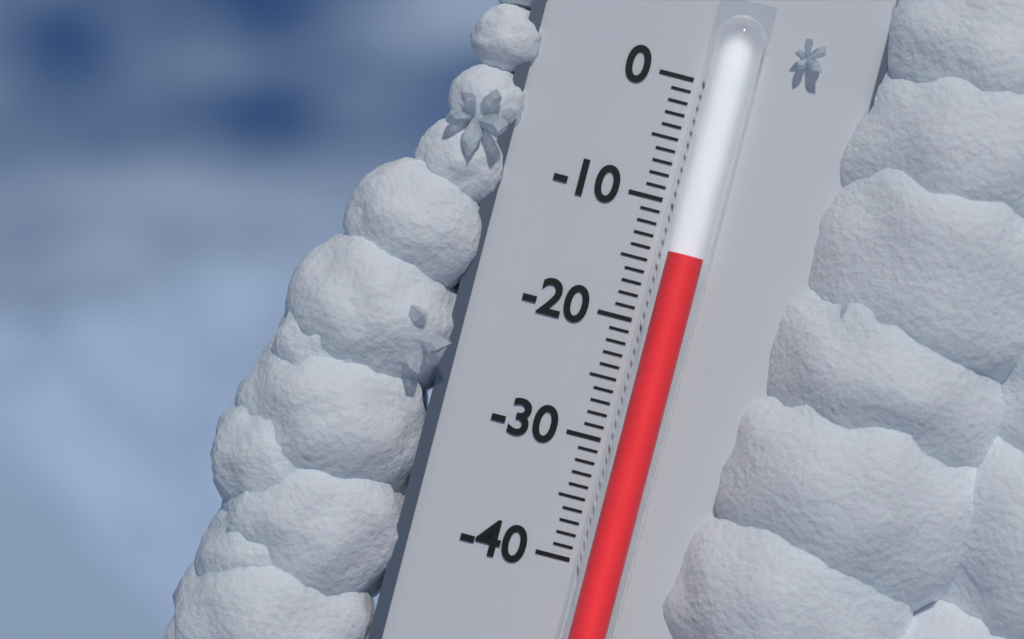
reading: -14 (no unit)
